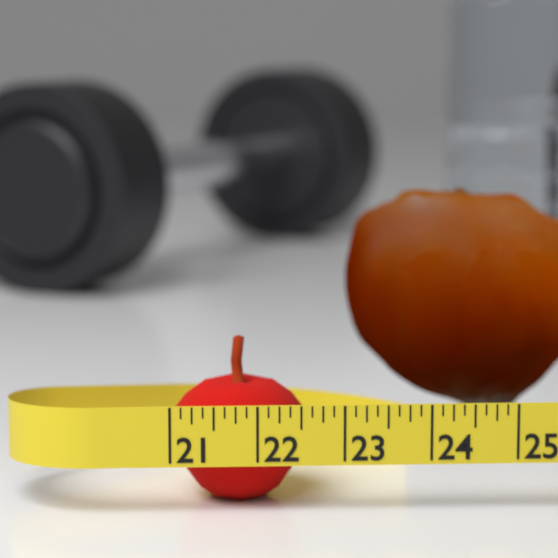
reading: 22.625 (no unit)
